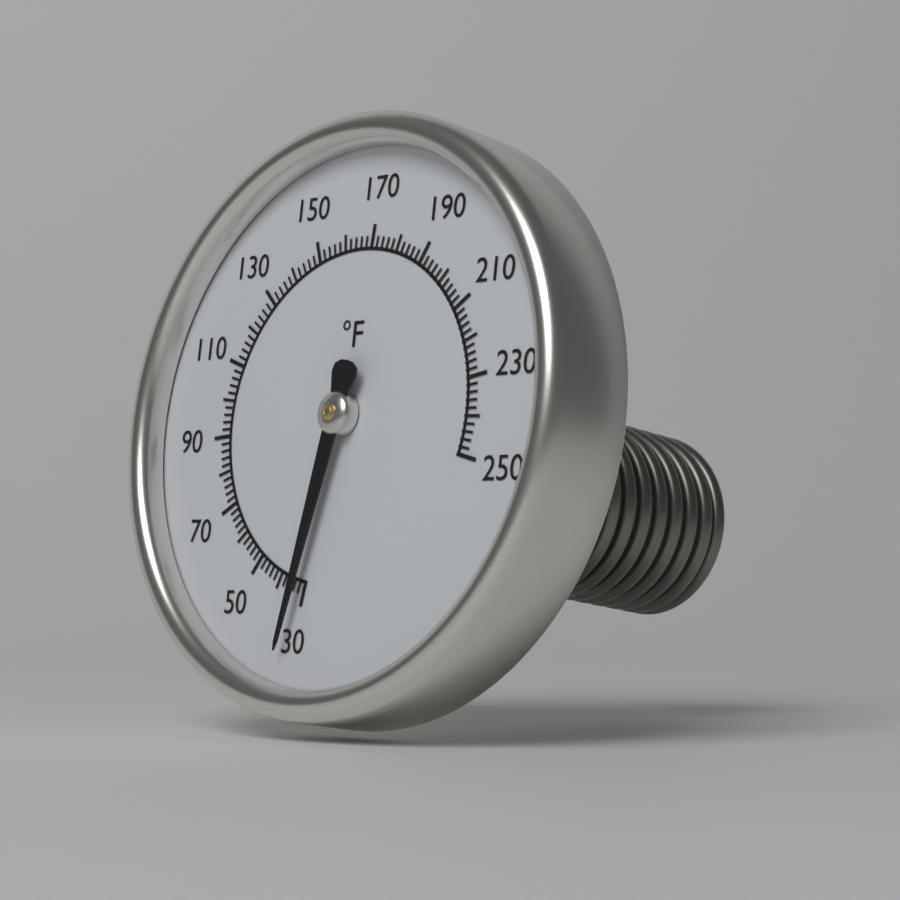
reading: 32 °F
